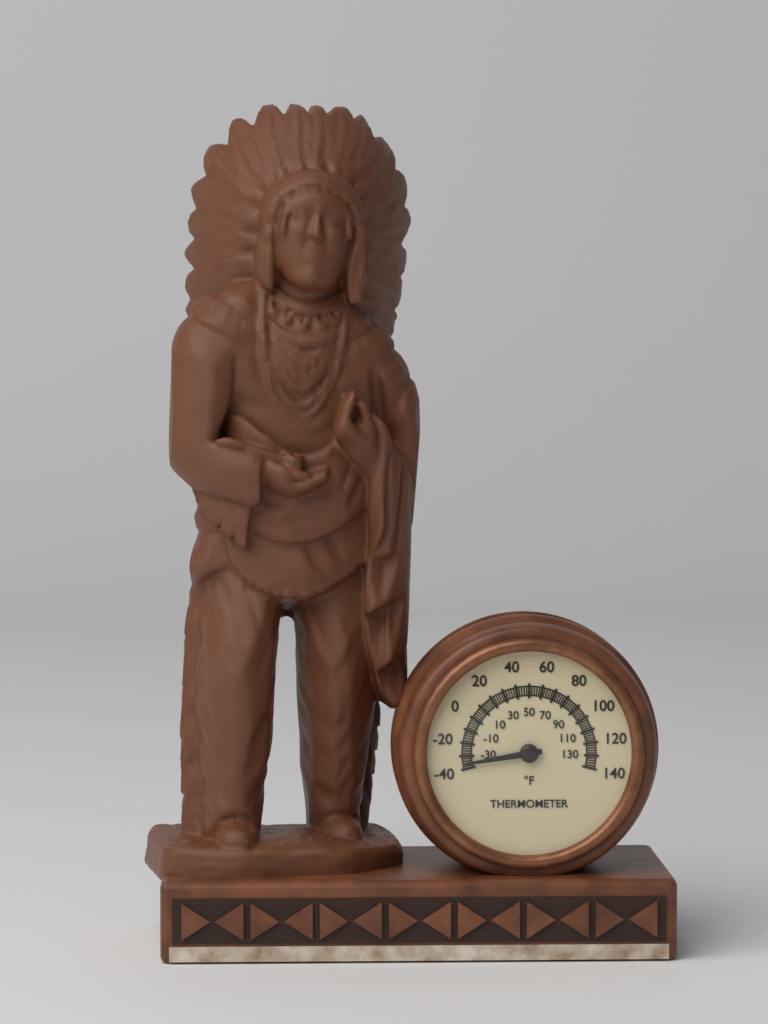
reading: -36 °F
